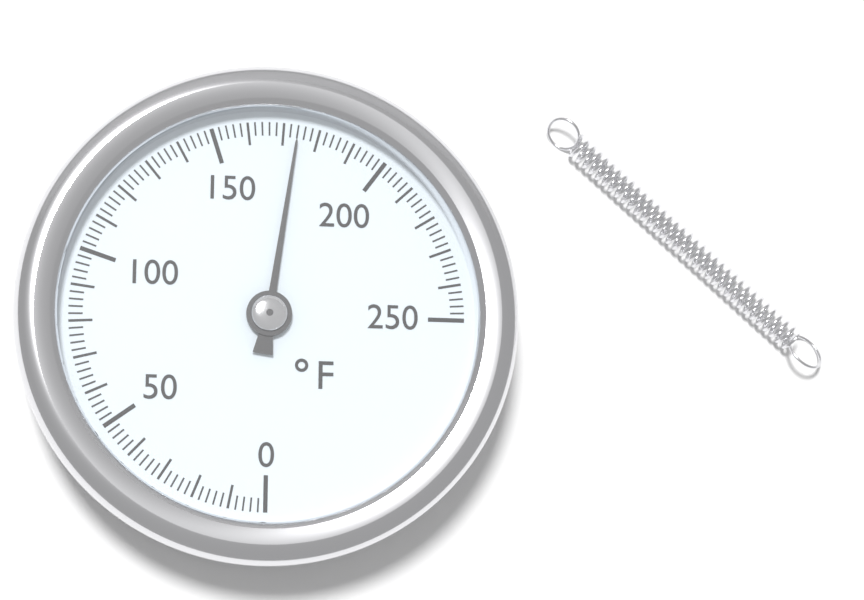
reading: 174 °F
